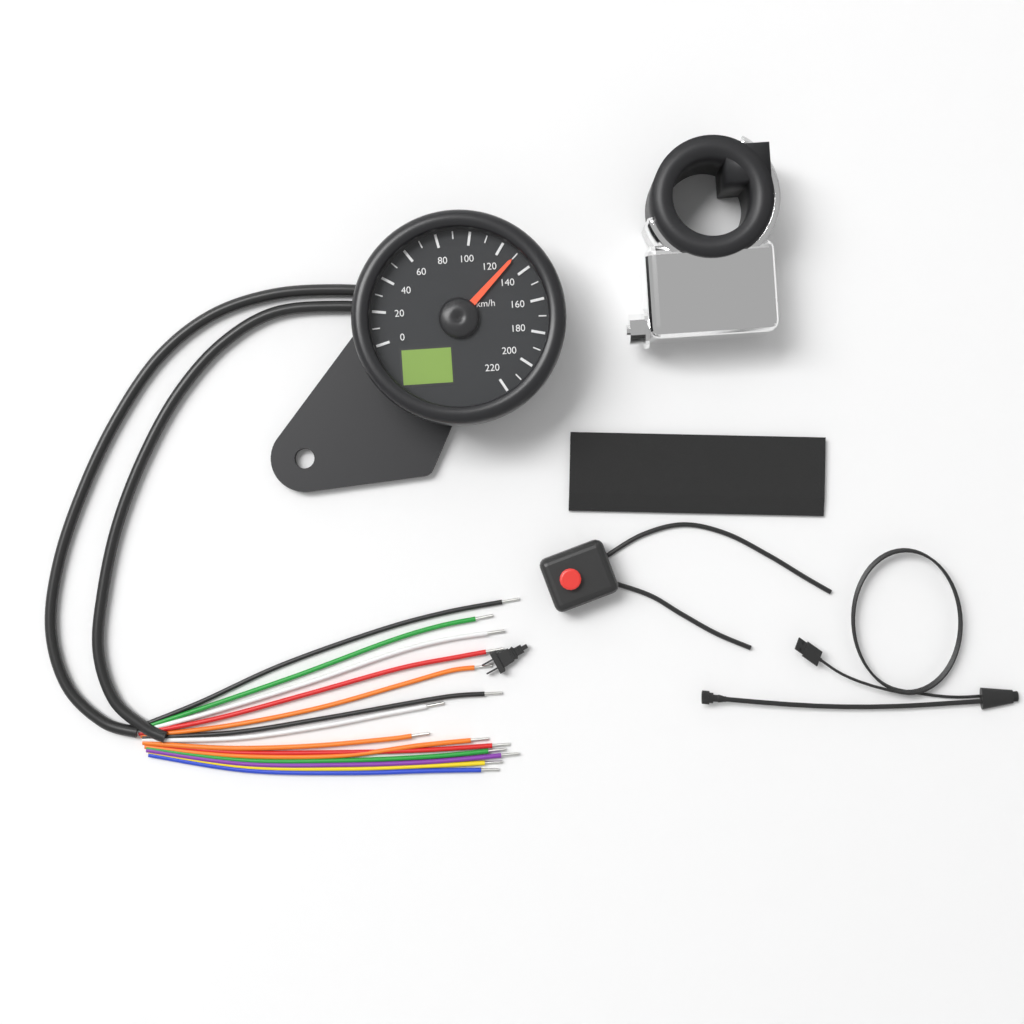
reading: 130 km/h
